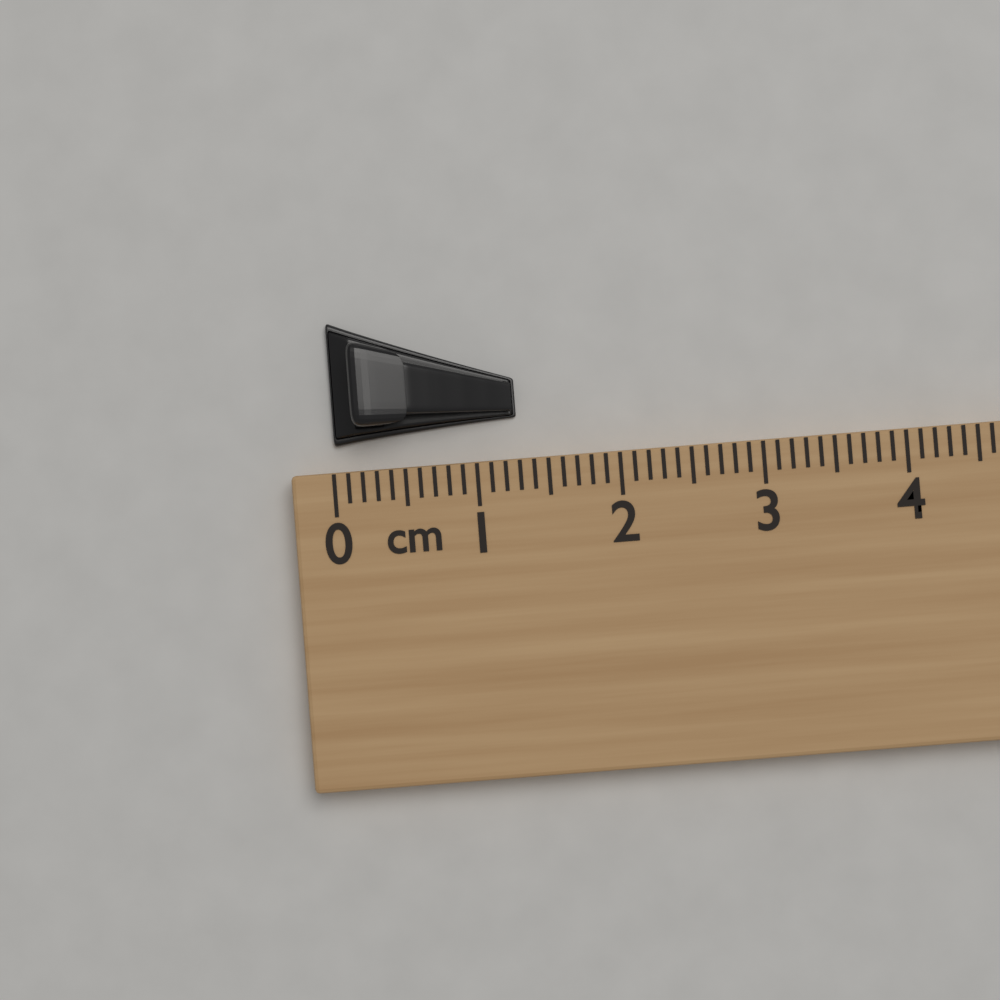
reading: 1.3 cm
